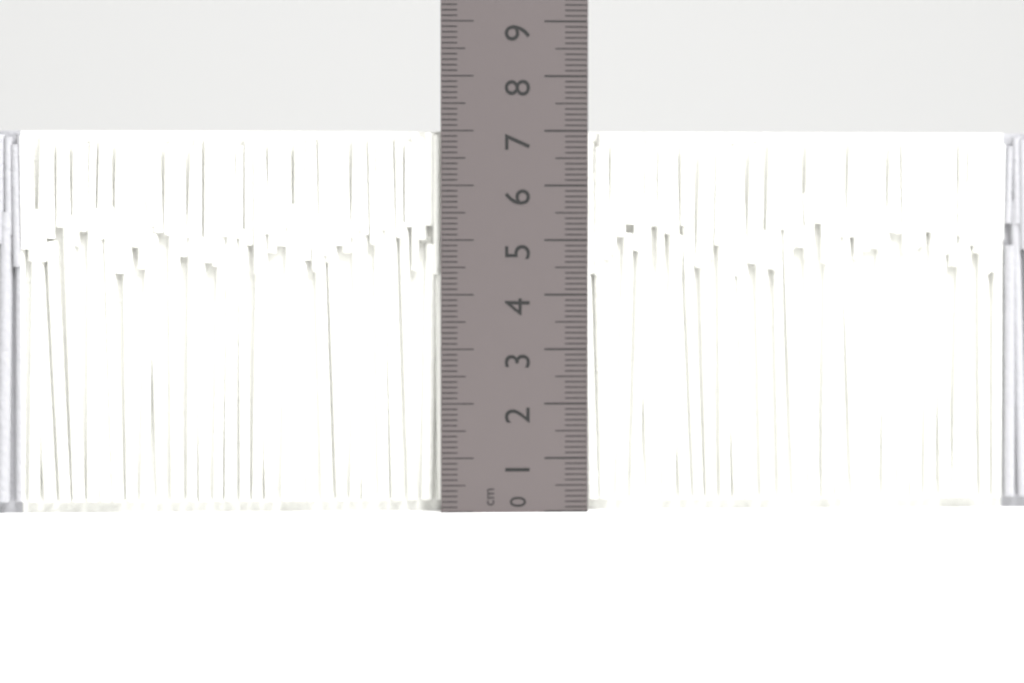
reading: 7.0 cm
